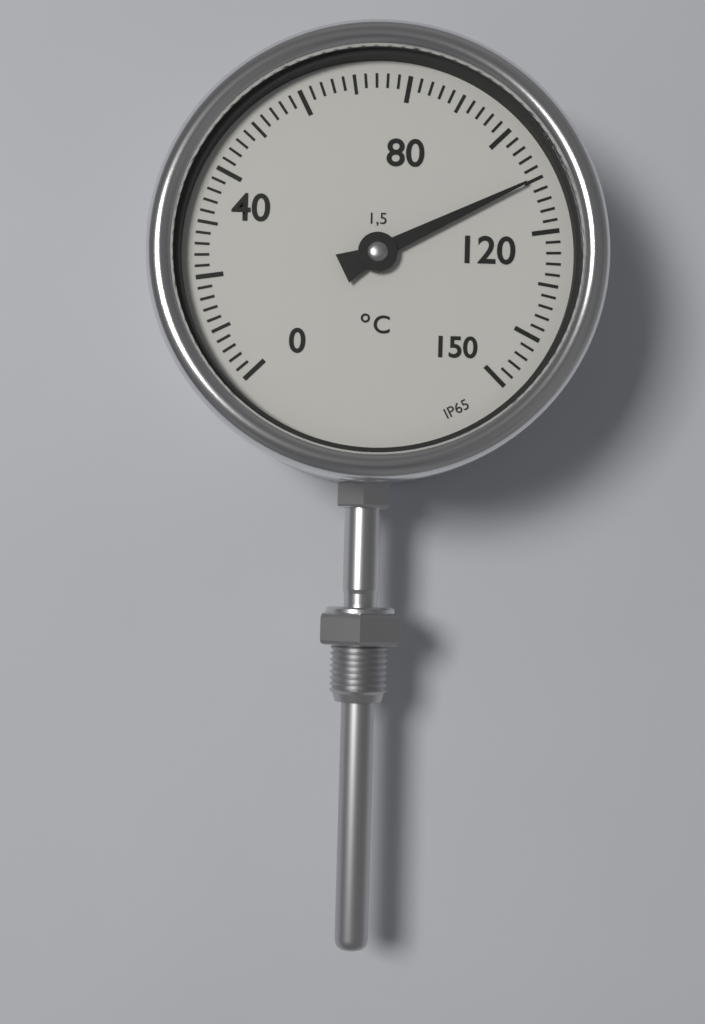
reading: 110 °C
